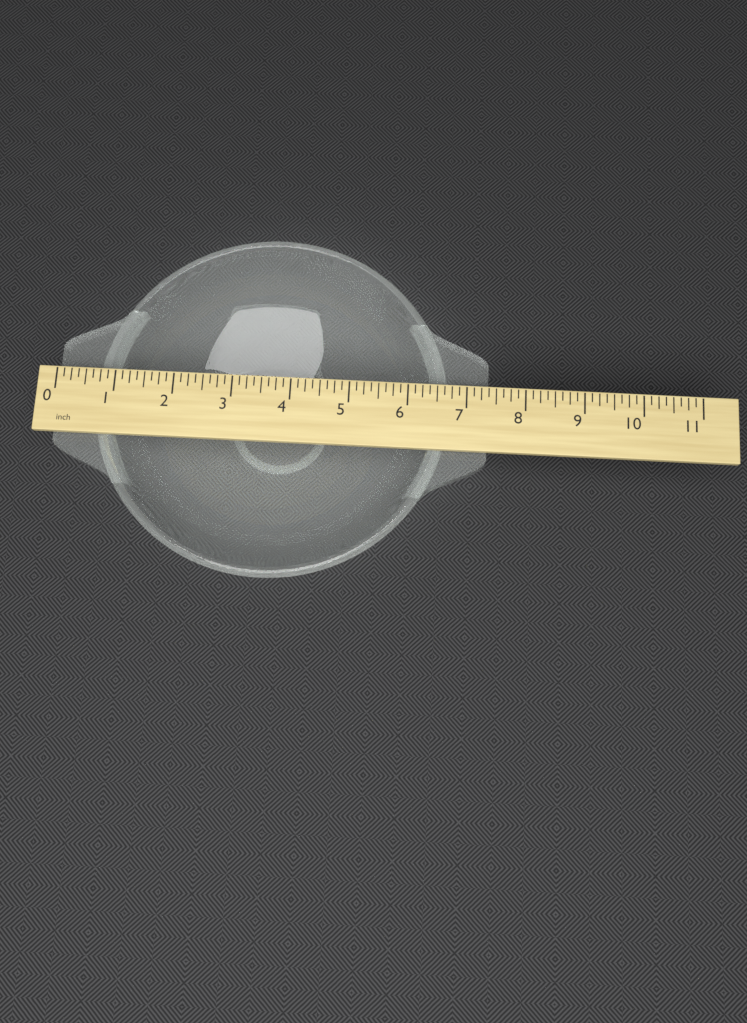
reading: 7.375 inch
